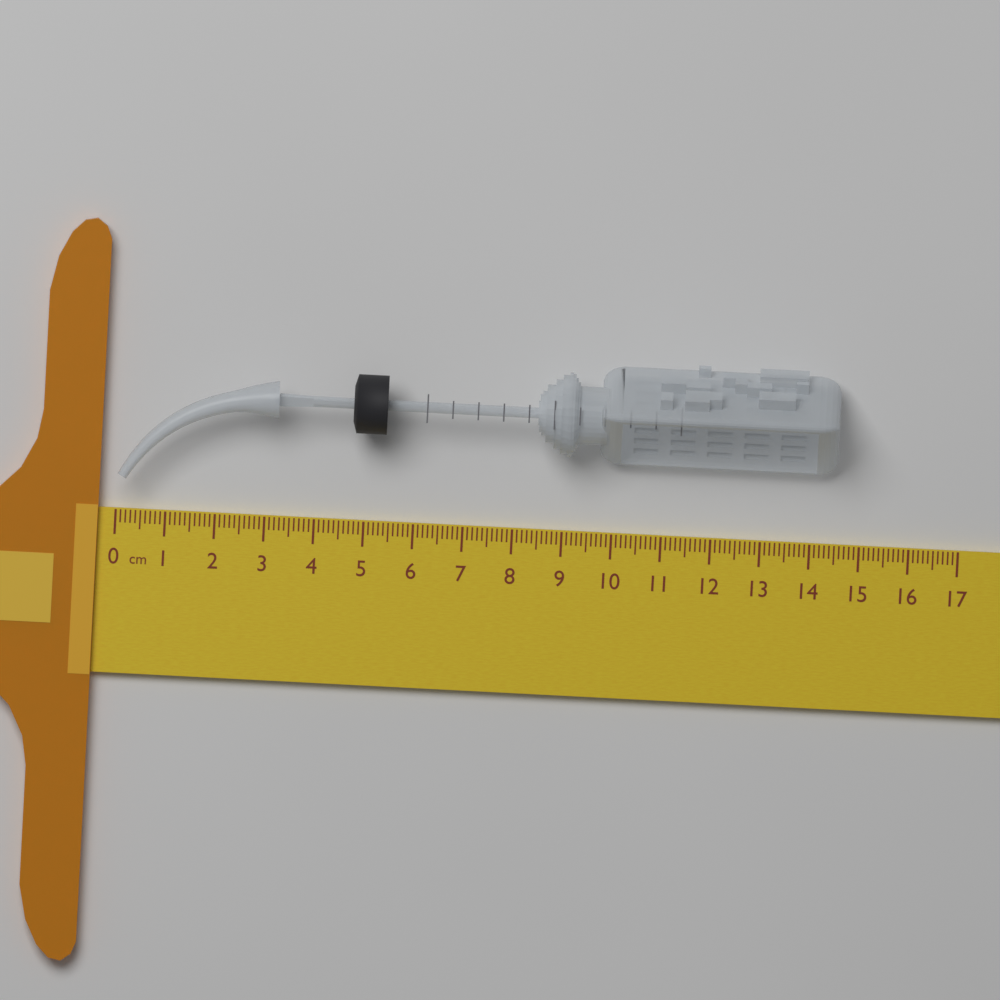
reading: 14.5 cm
